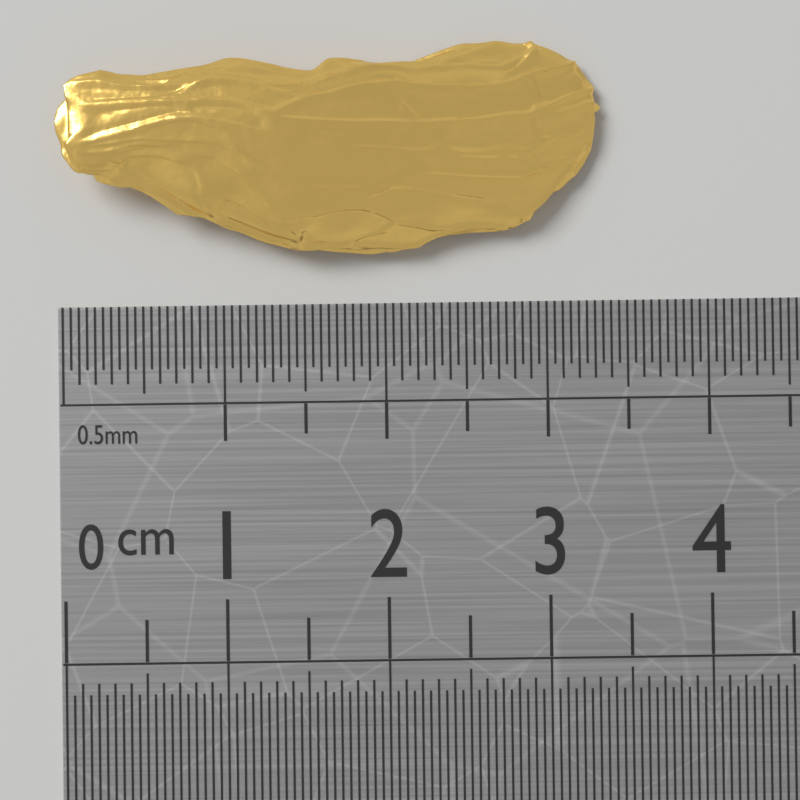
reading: 3.35 cm
